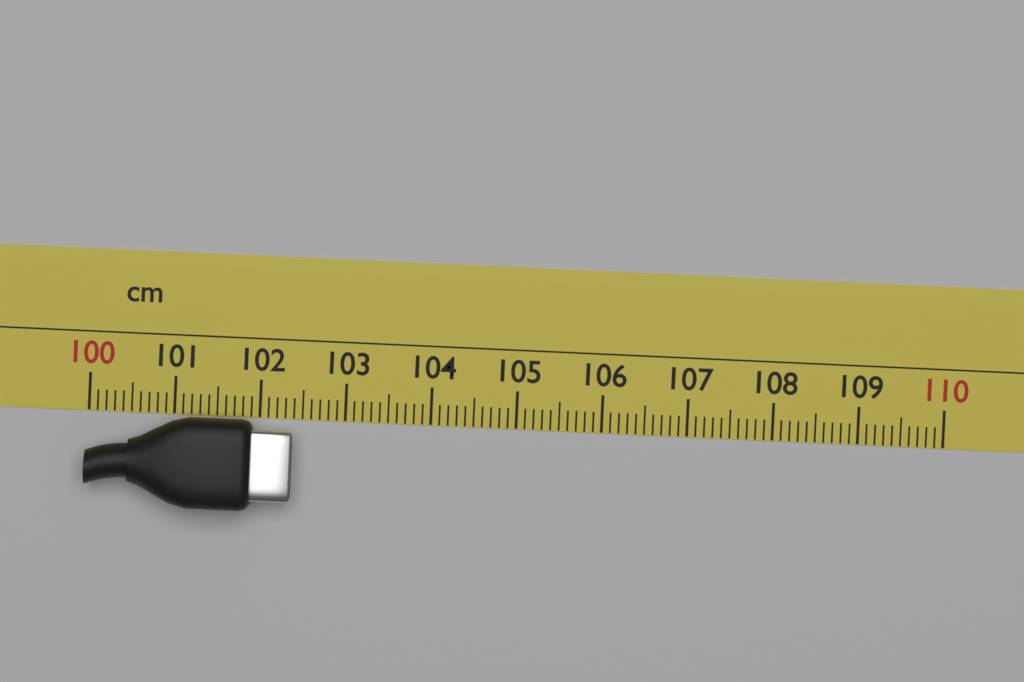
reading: 102.4 cm
